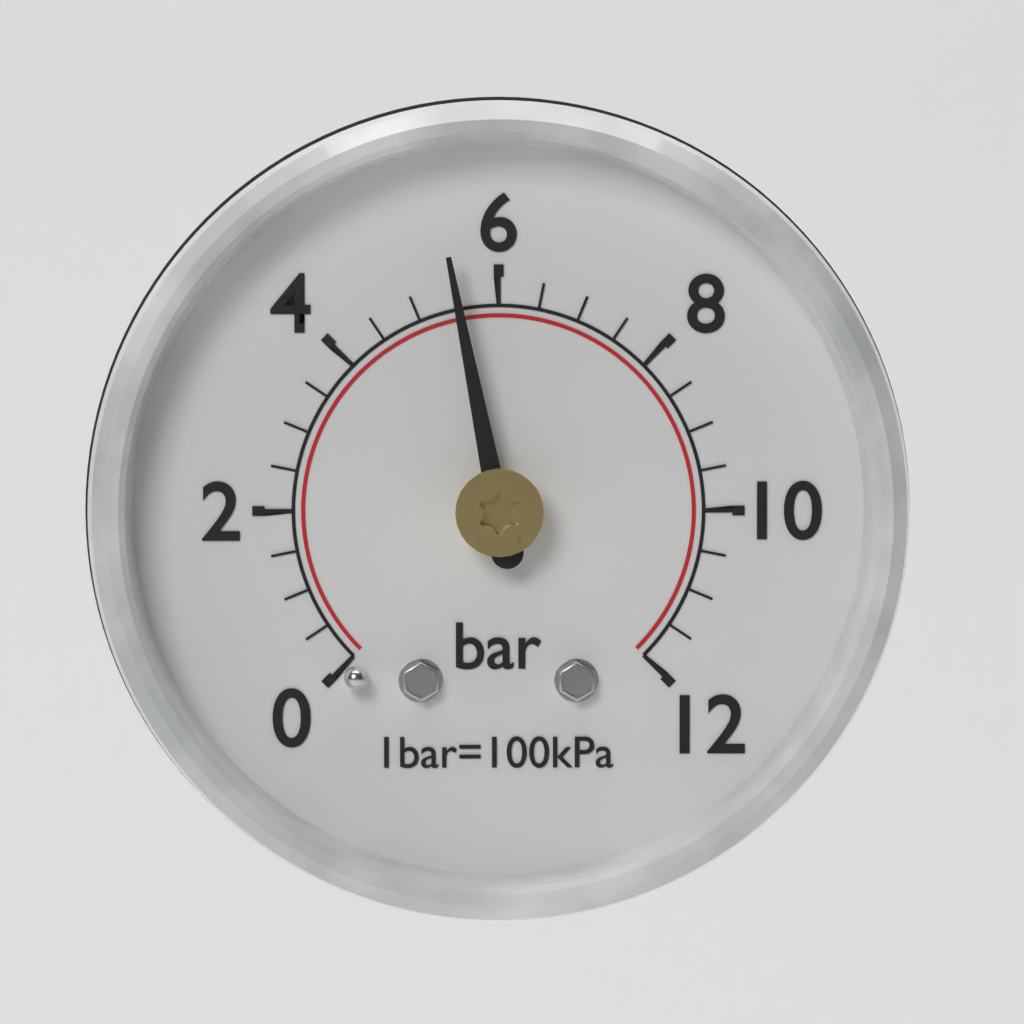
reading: 5.5 bar
